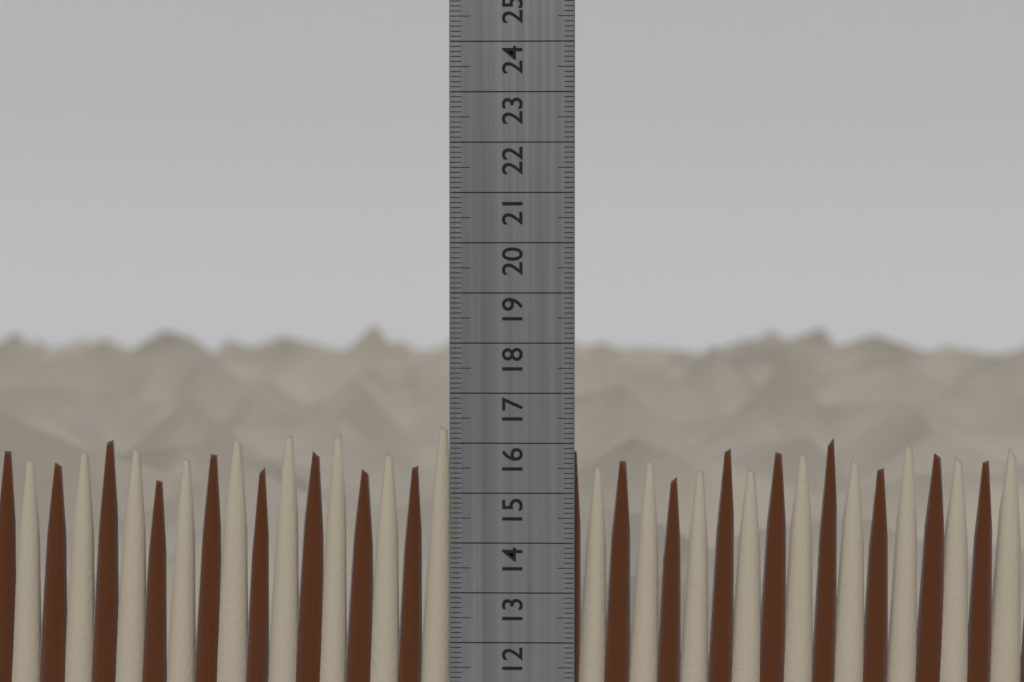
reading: 16.4 cm
